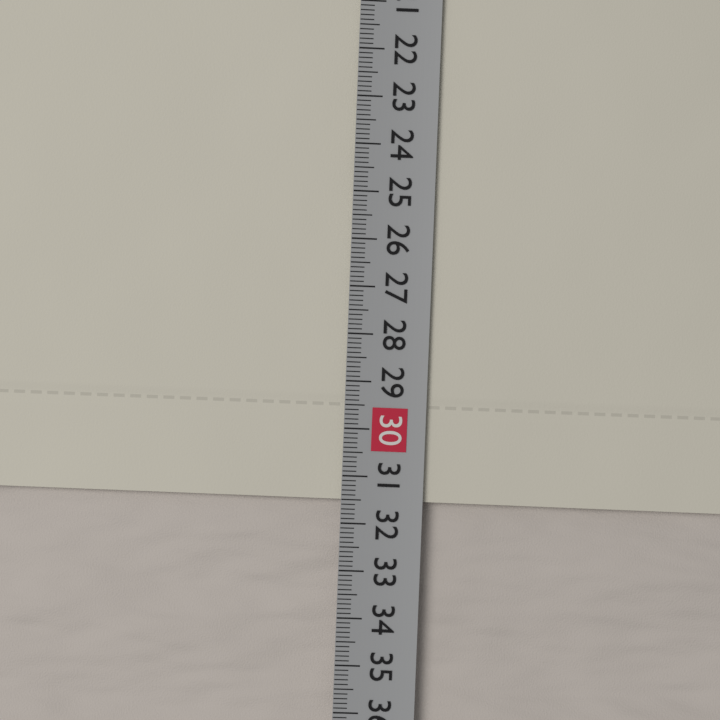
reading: 31.5 cm
